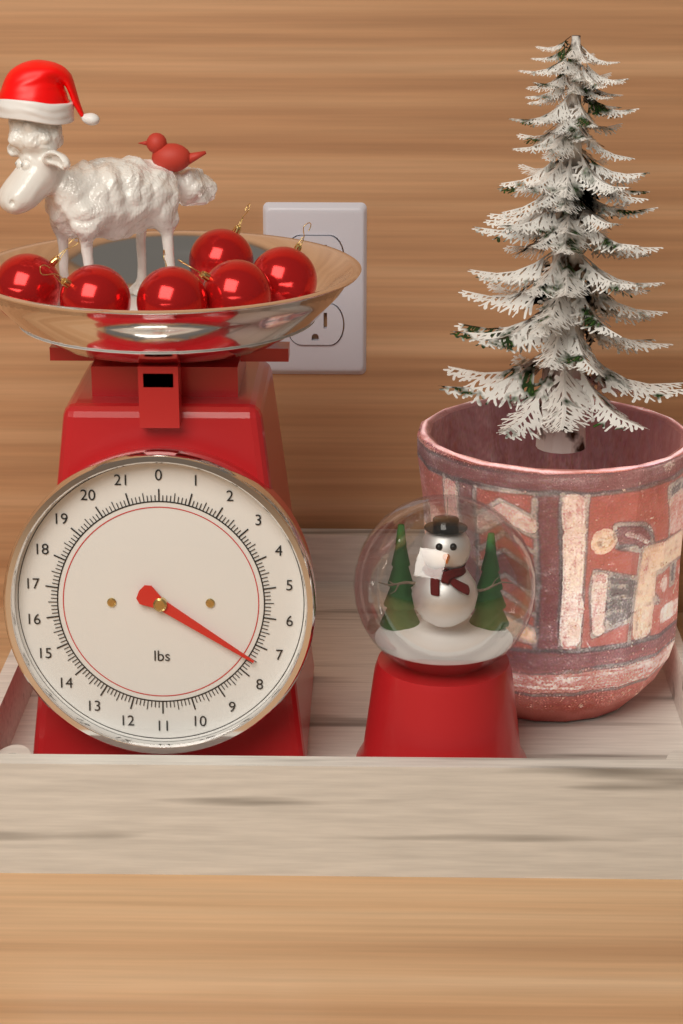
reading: 7.500 lbs
